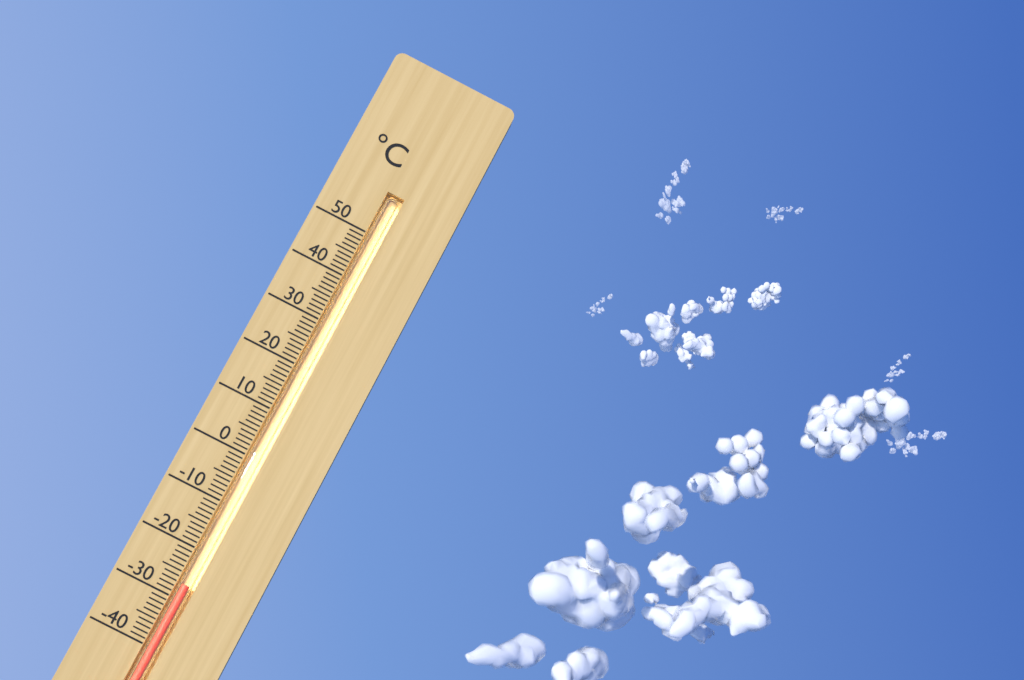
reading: -27 °C
